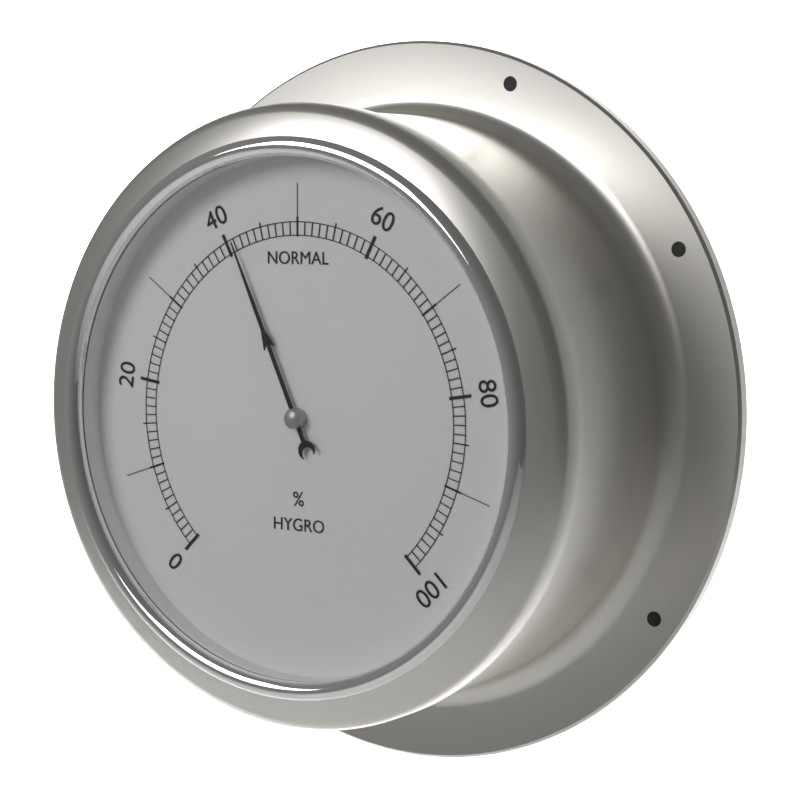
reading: 41 %
